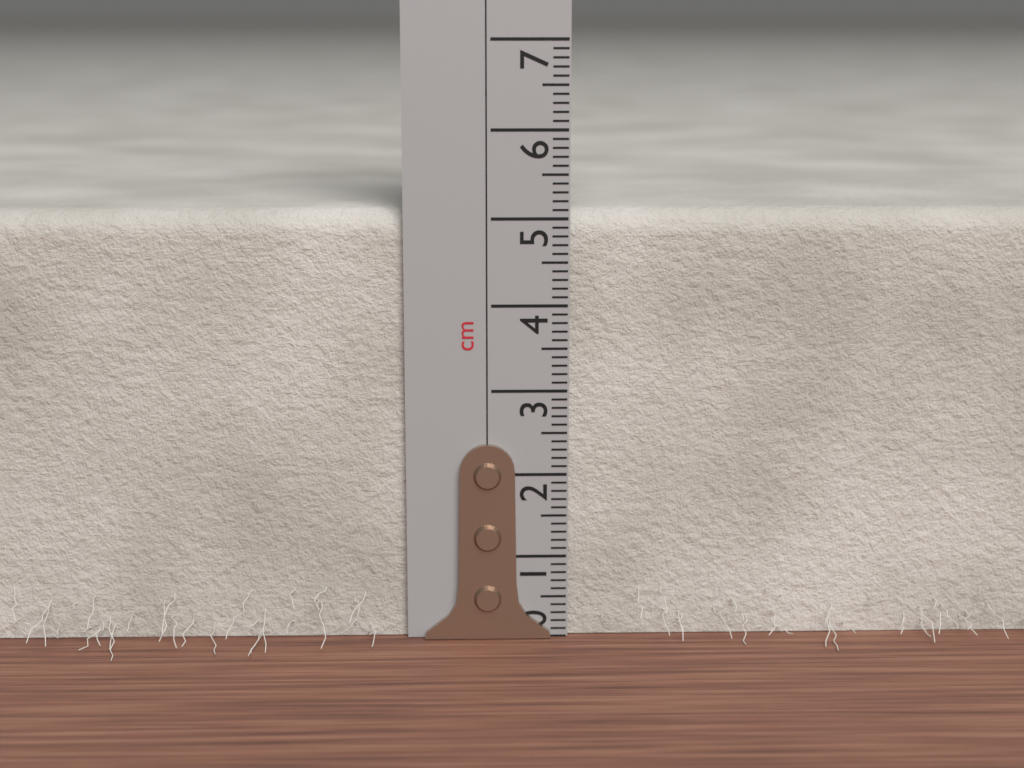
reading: 5.1 cm
